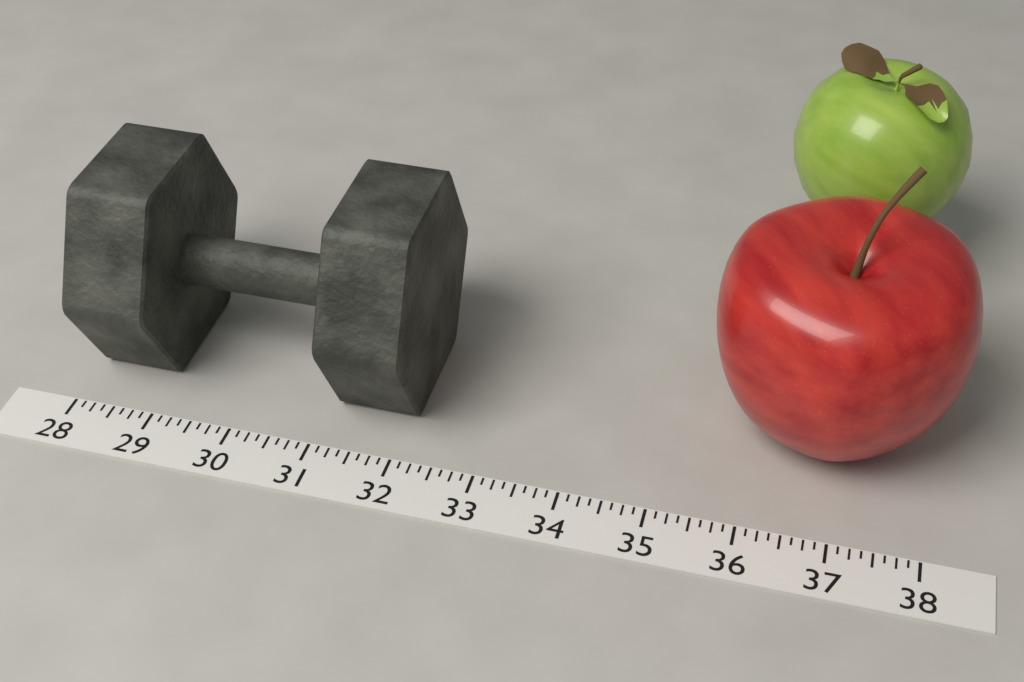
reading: 32.125 (no unit)
